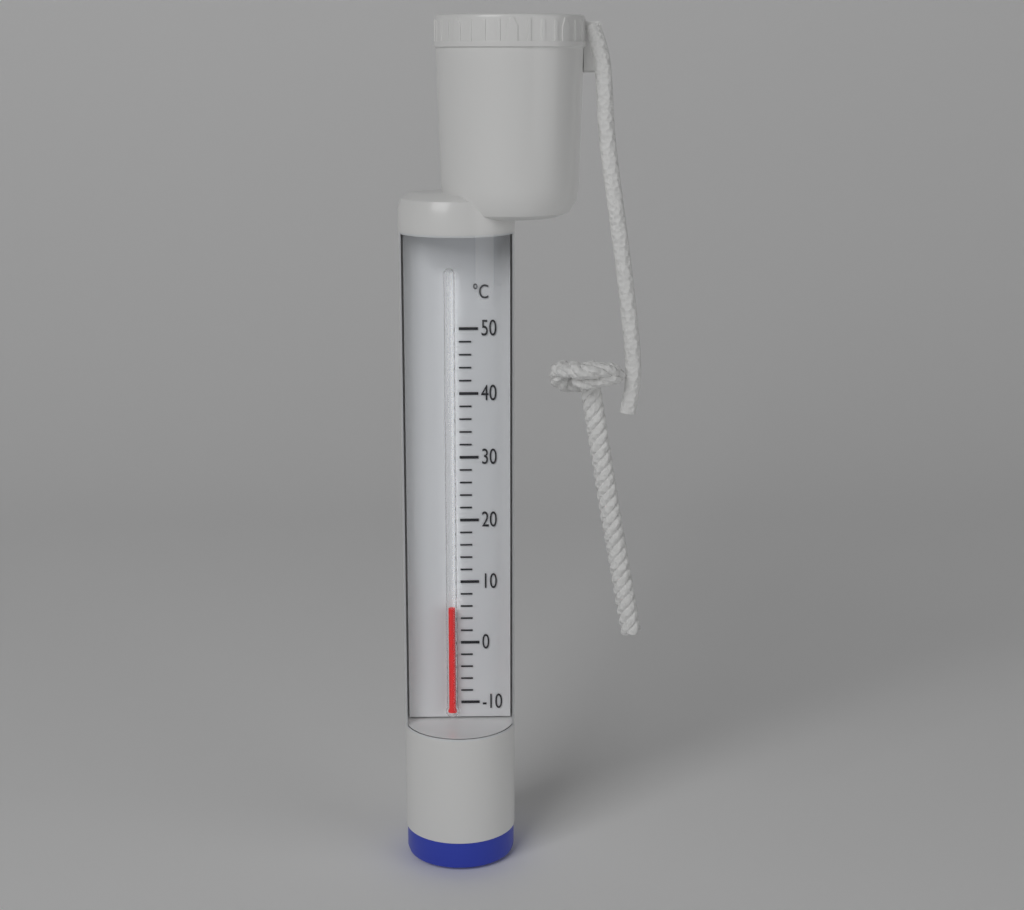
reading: 6 °C
